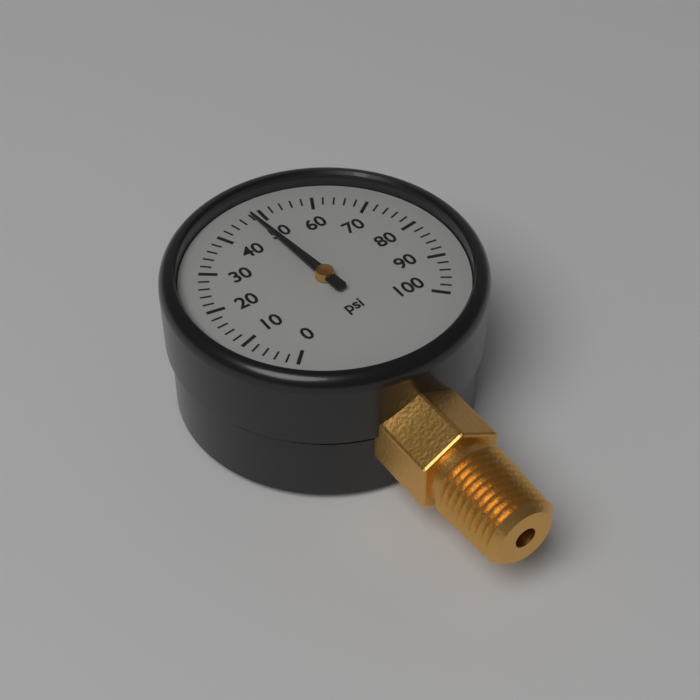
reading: 48 psi
